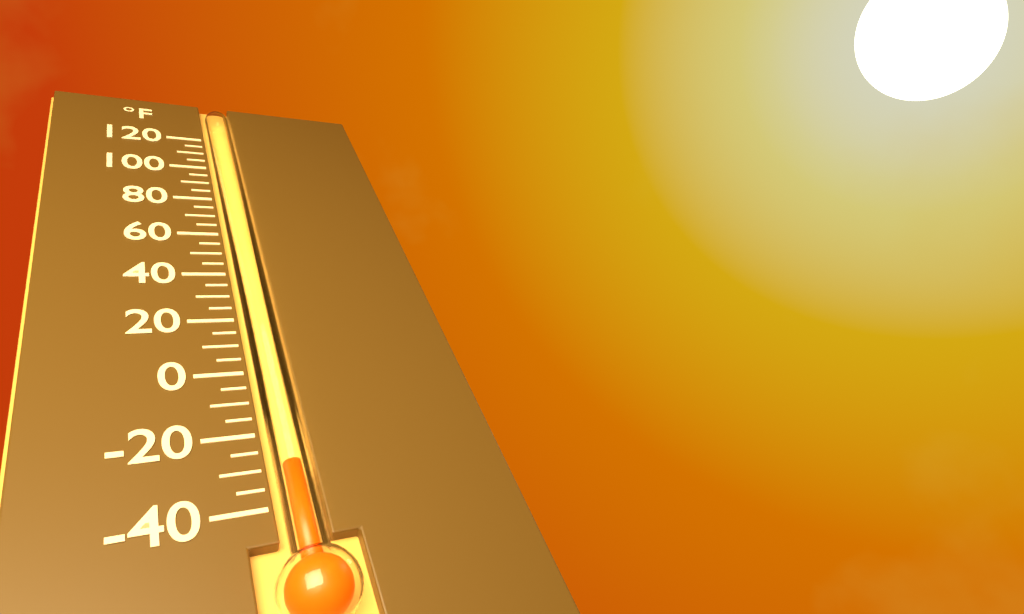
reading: -30 °F
